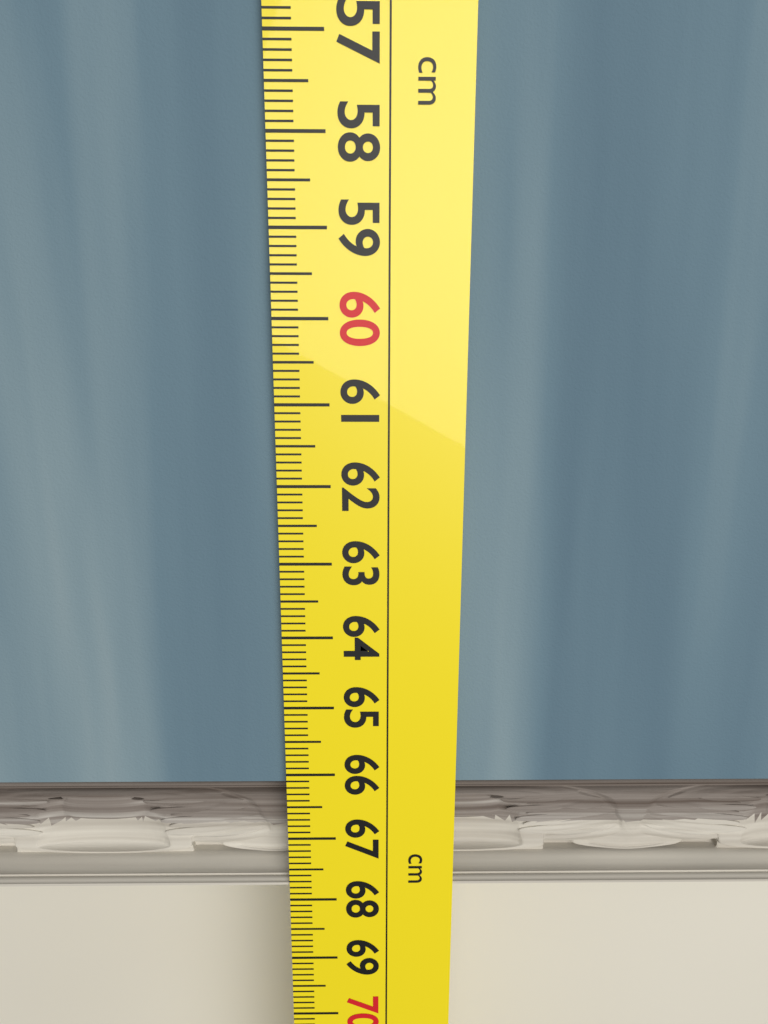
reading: 67.8 cm
